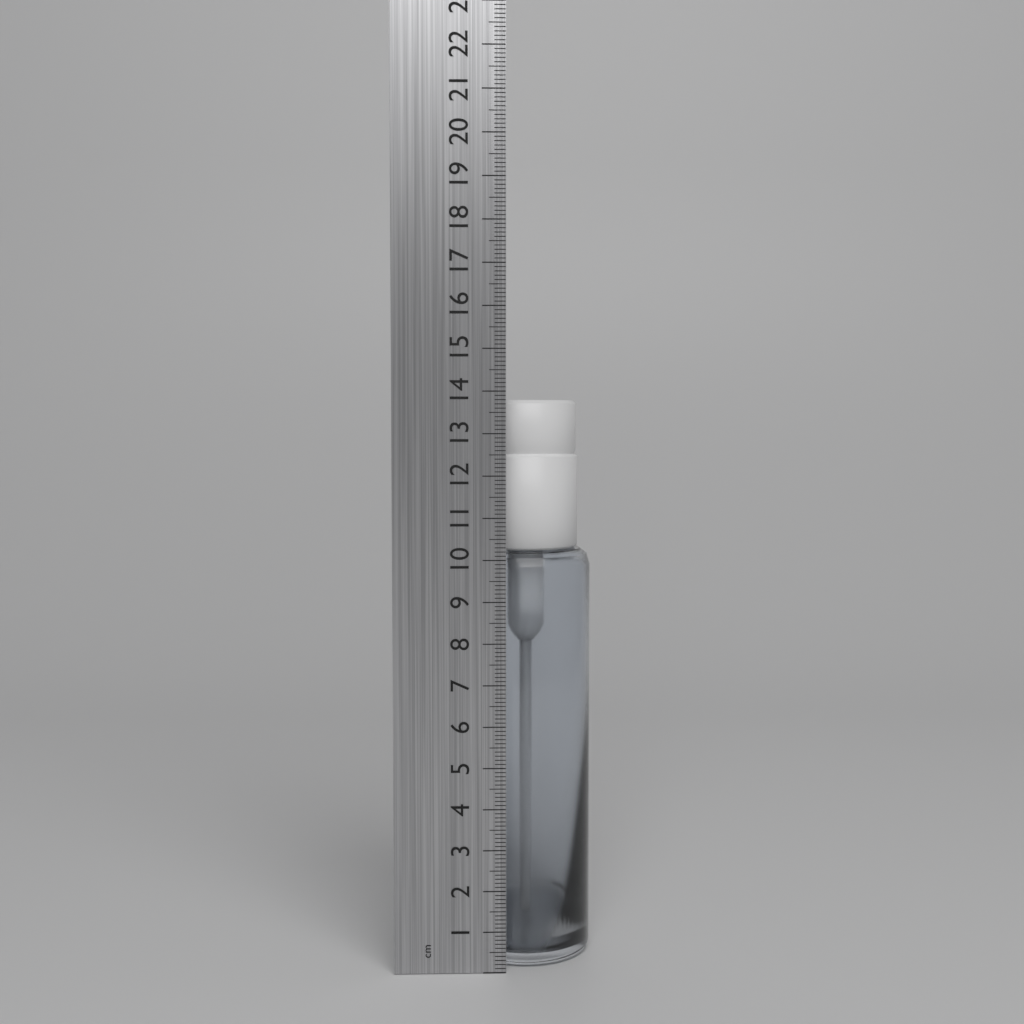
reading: 13.8 cm
